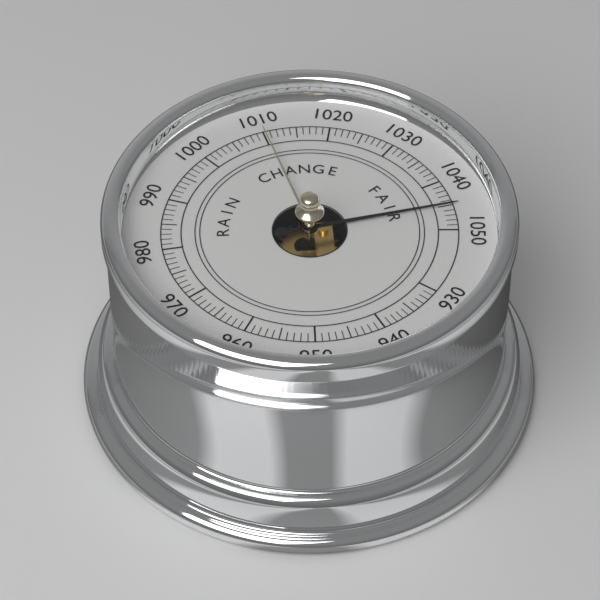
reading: 1045 (no unit)
